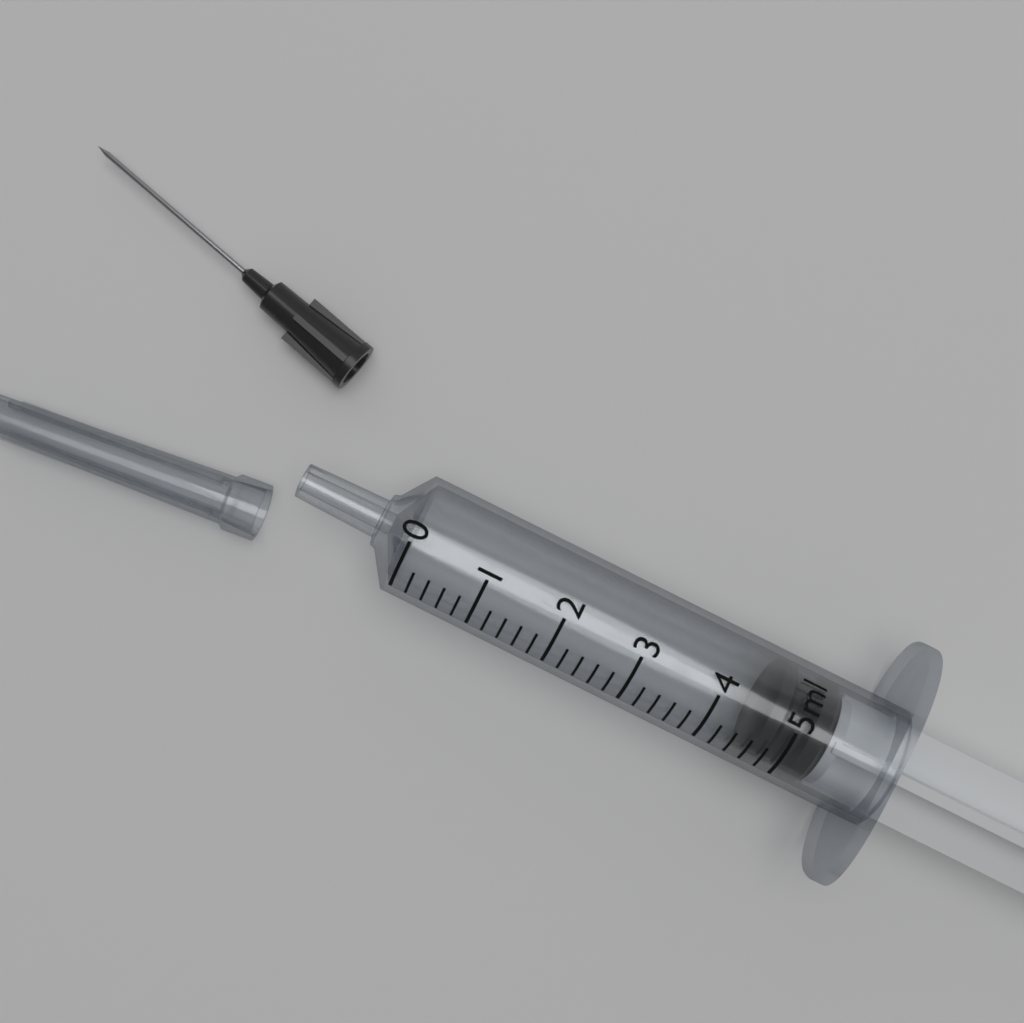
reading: 4.6 ml
